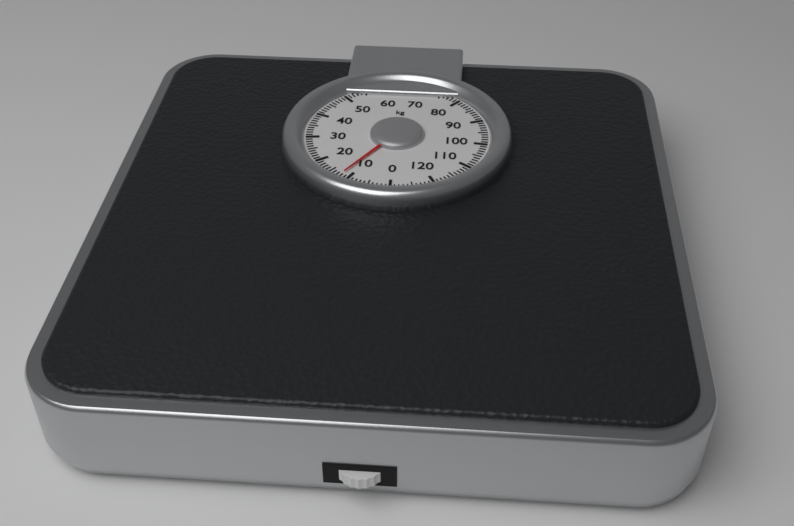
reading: 12 kg
